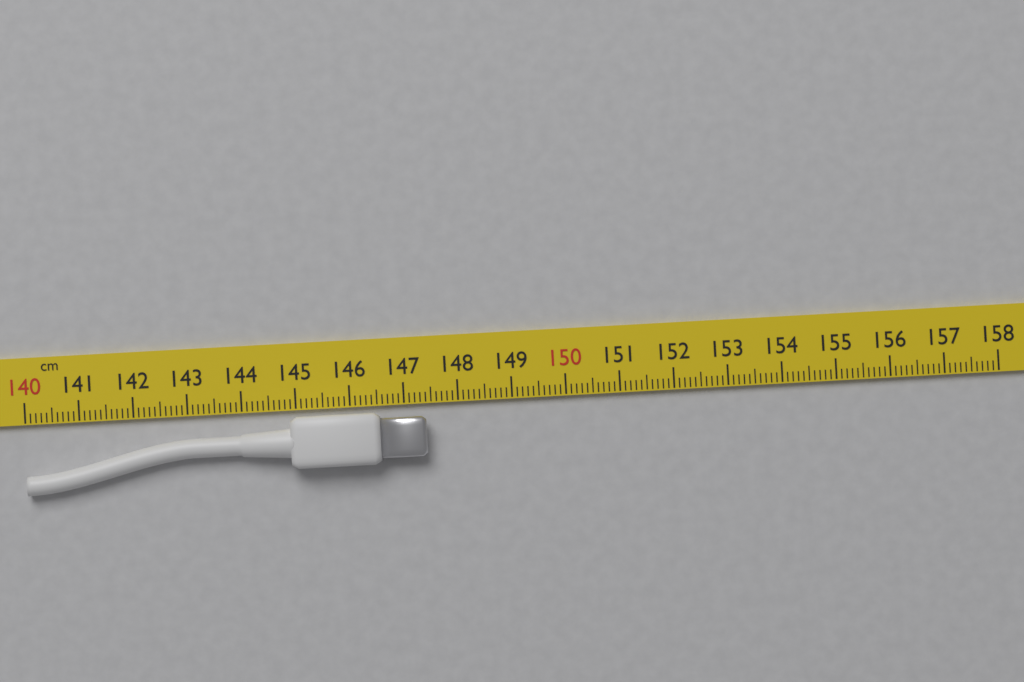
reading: 147.4 cm
